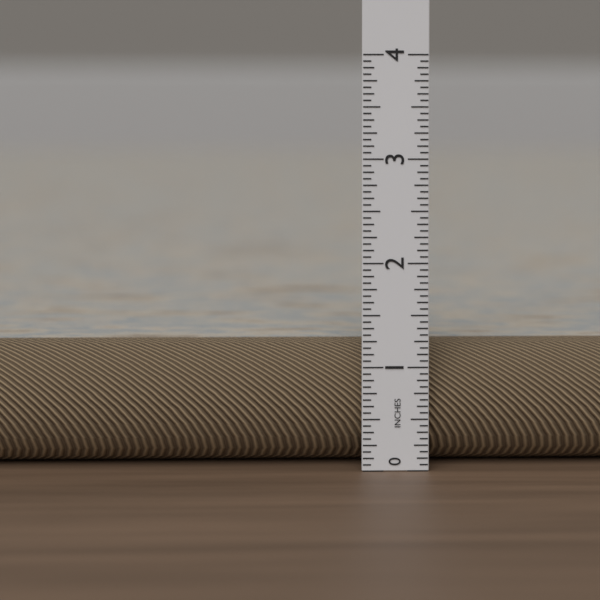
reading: 1.1875 in
